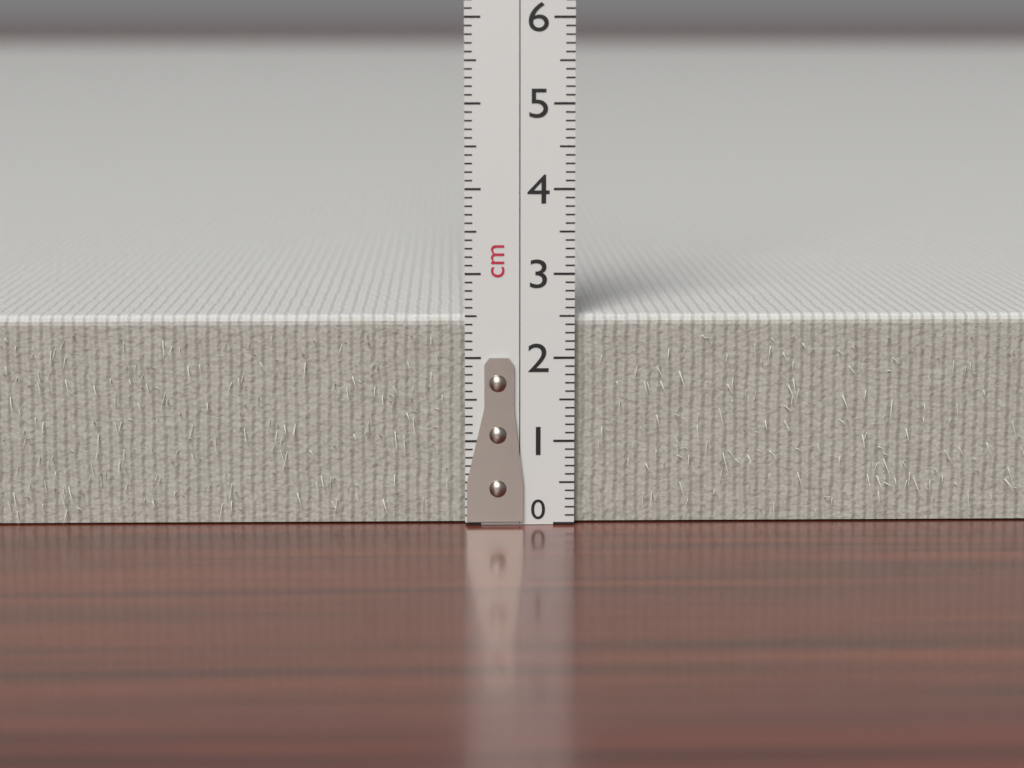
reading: 2.5 cm
